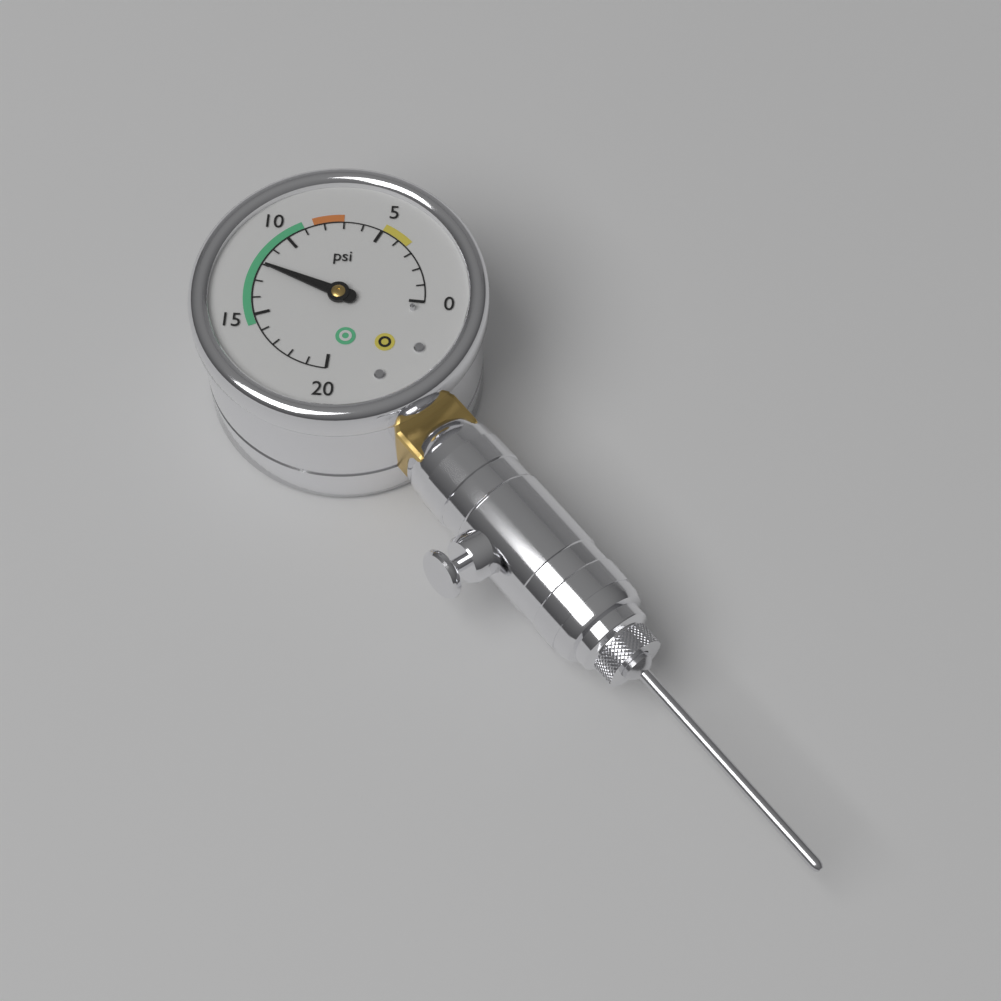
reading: 12 psi
